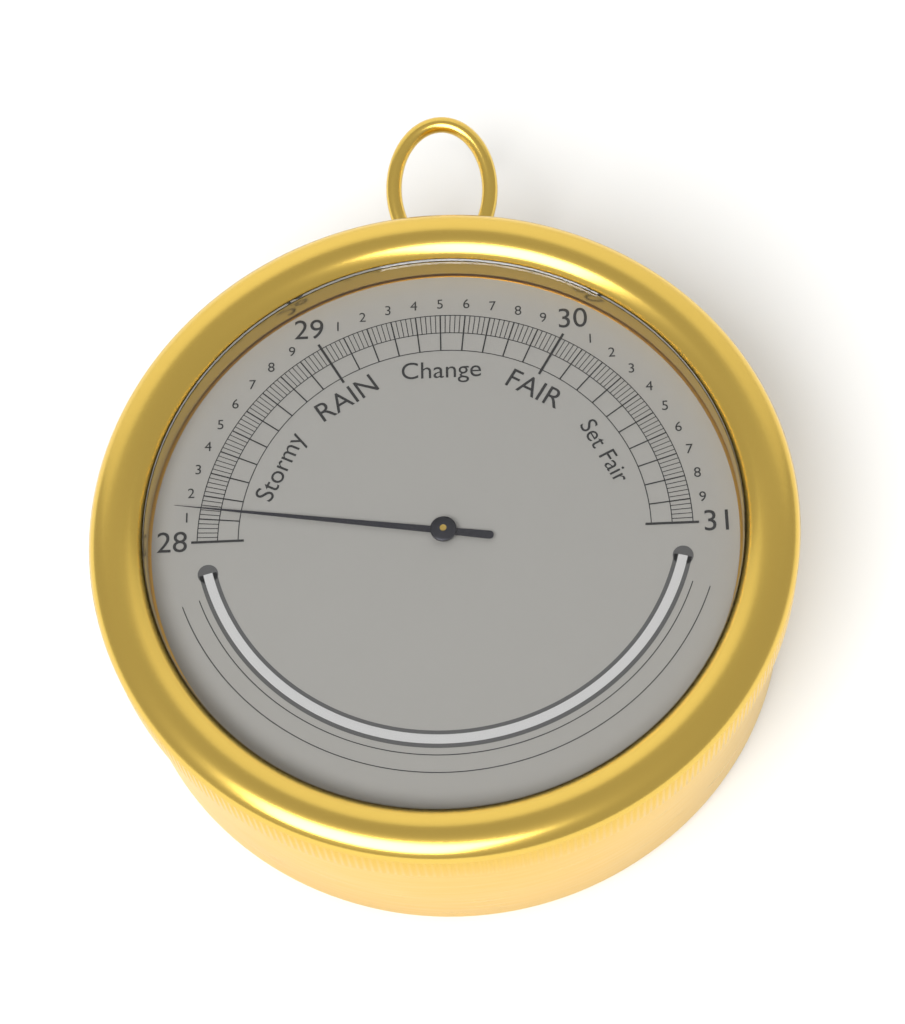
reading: 28.14 inHg
